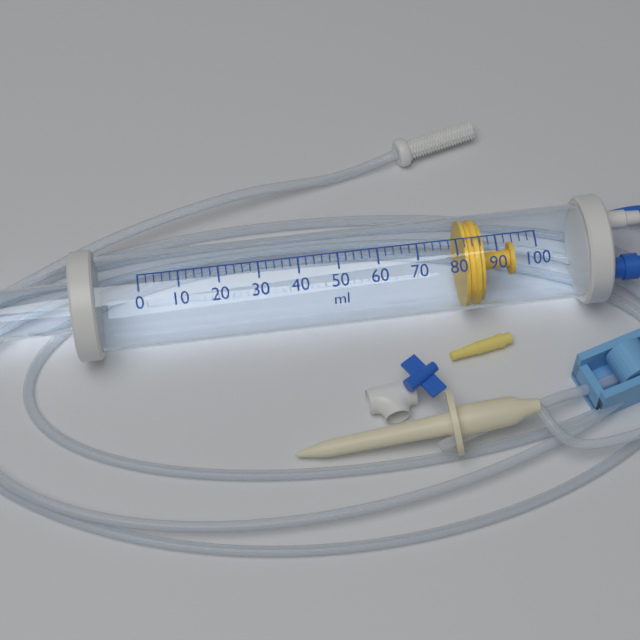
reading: 82 ml
